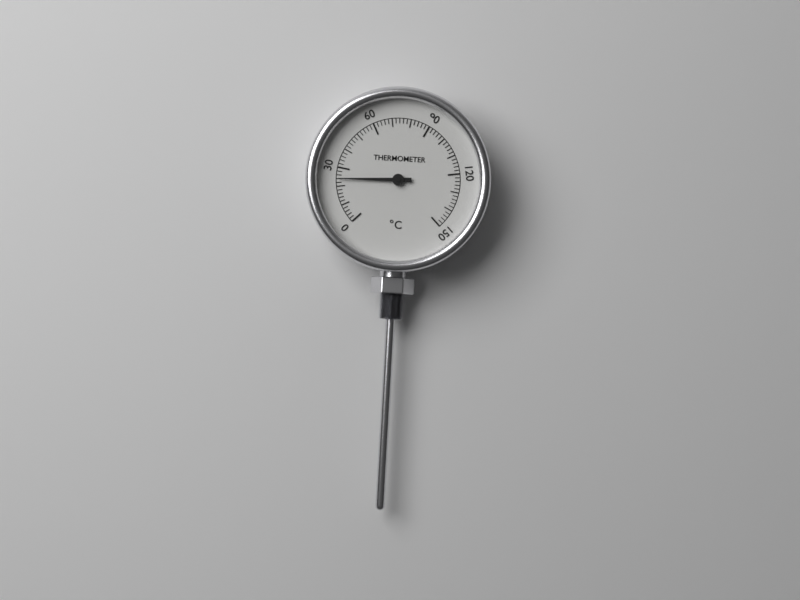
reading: 24 °C
